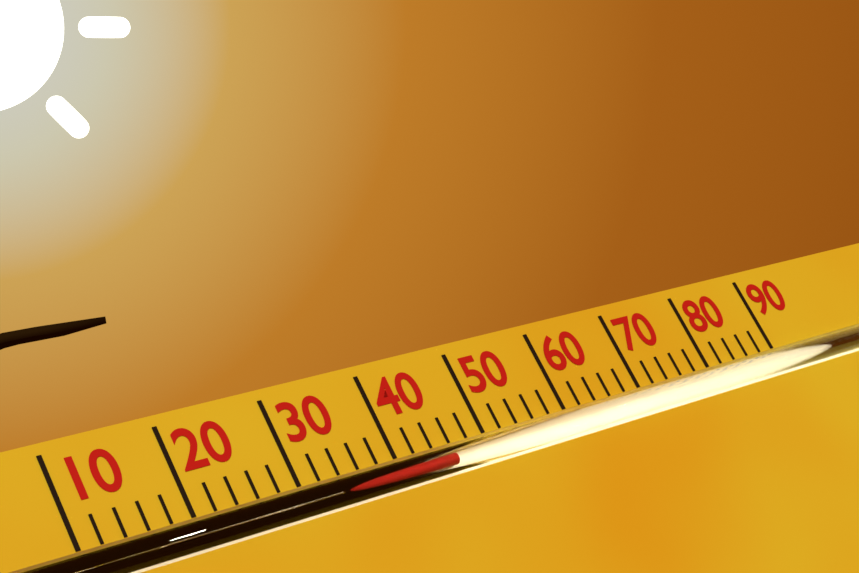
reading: 46 (no unit)
